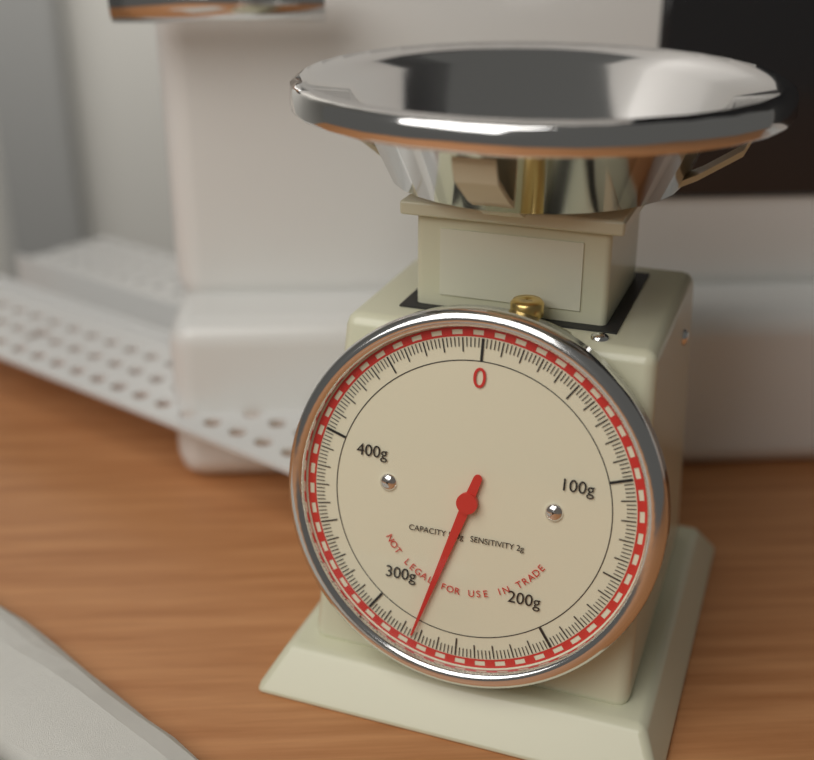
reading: 274 g
